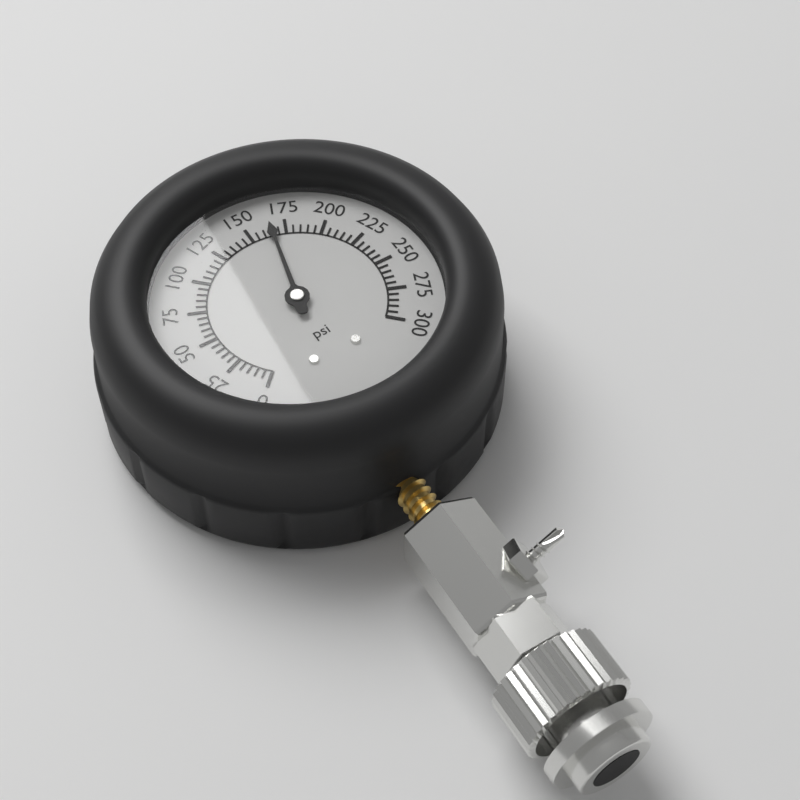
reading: 165 psi
